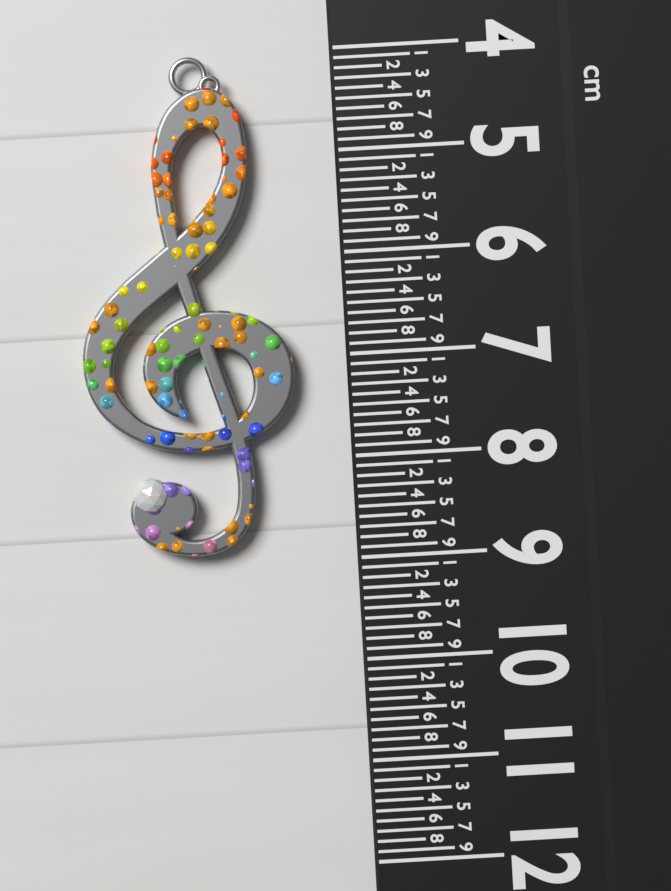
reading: 8.9 cm
